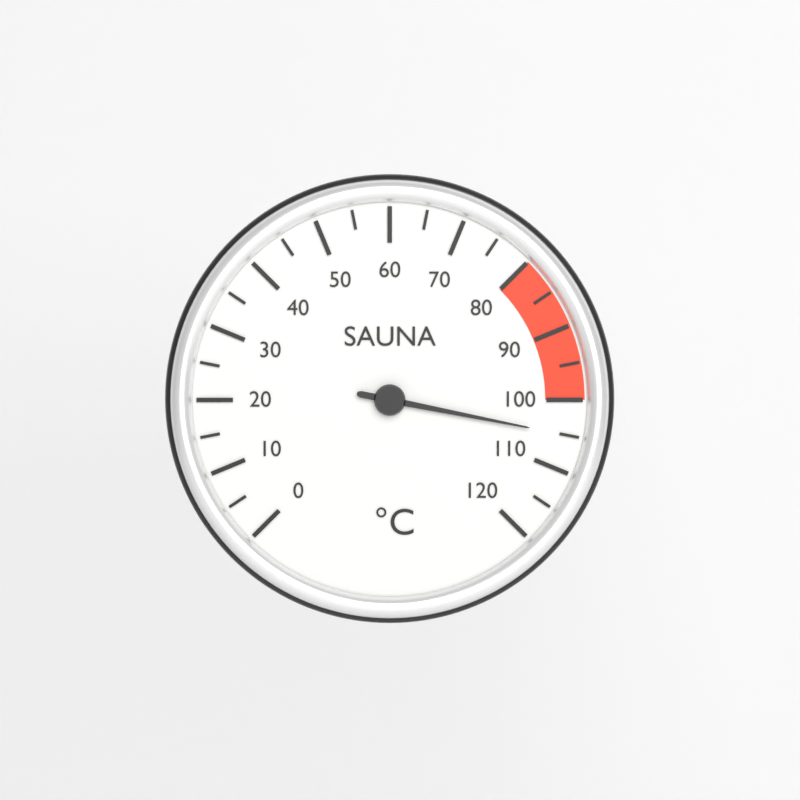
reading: 105 °C
